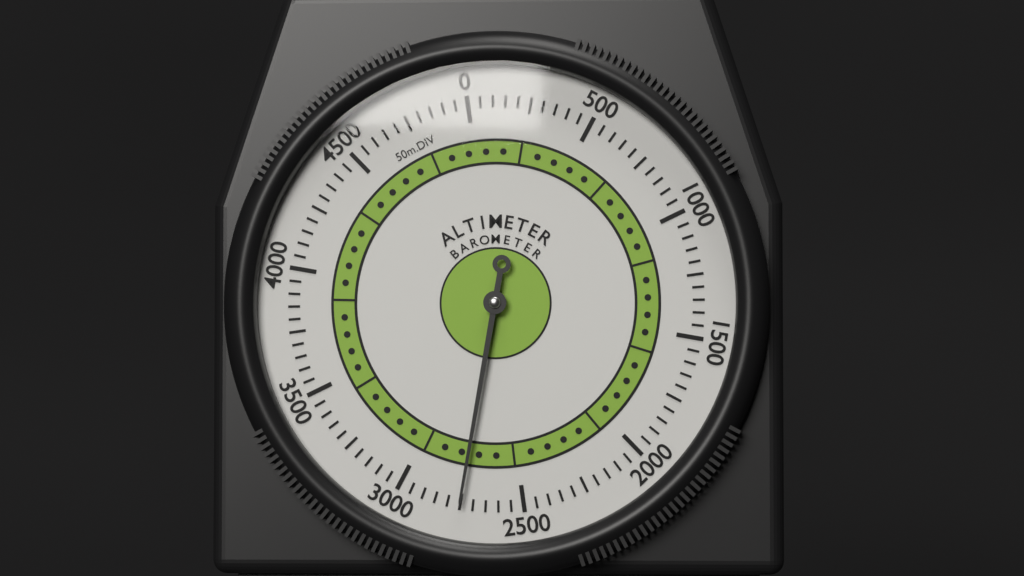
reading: 2750 m
